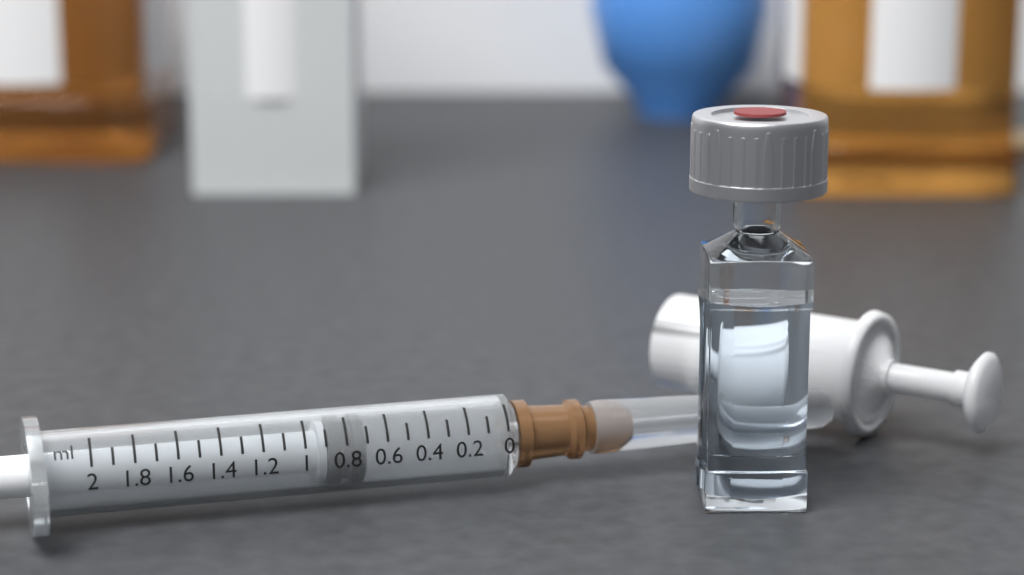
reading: 0.7 ml
